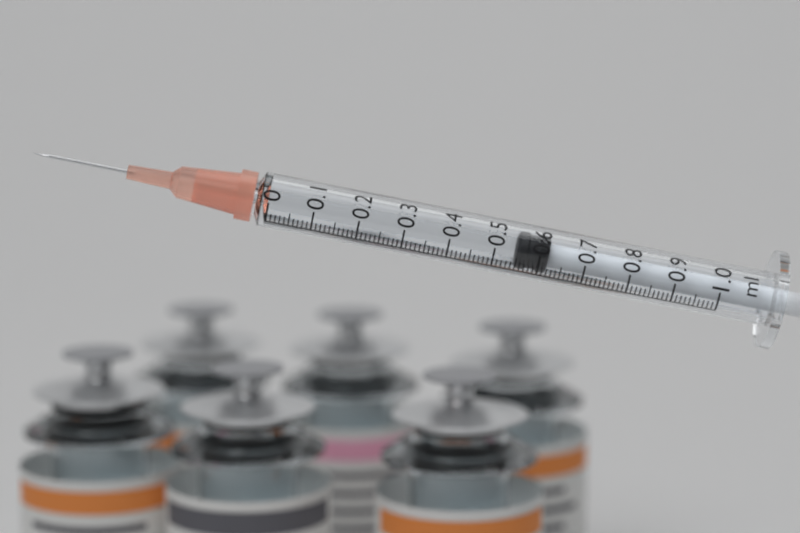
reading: 0.55 ml
